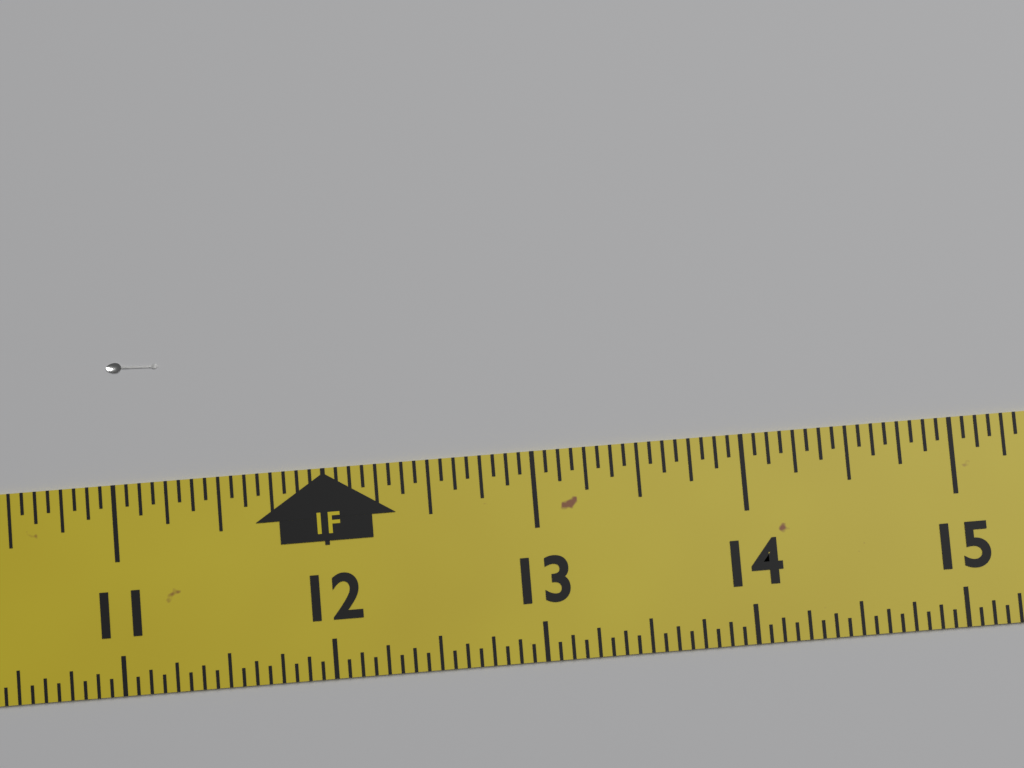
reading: 11.2500 in
